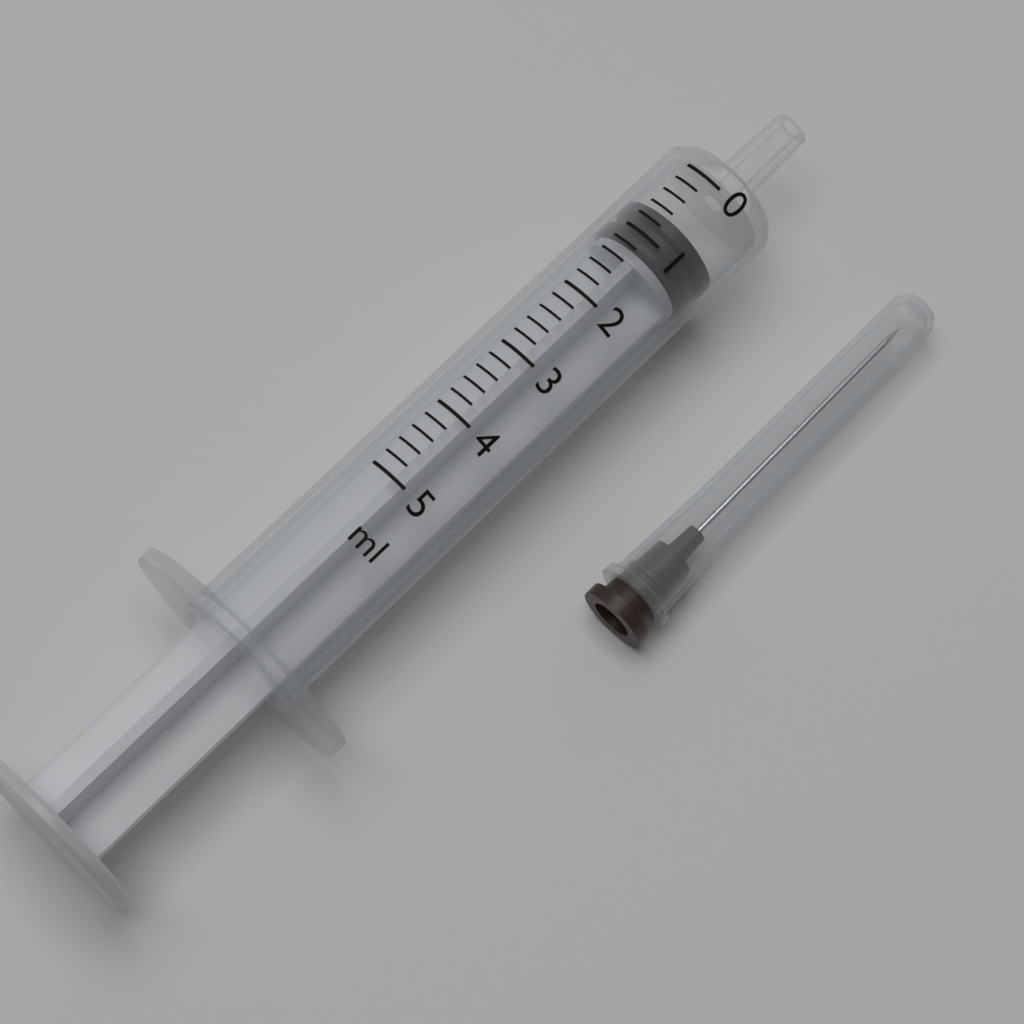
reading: 0.6 ml
